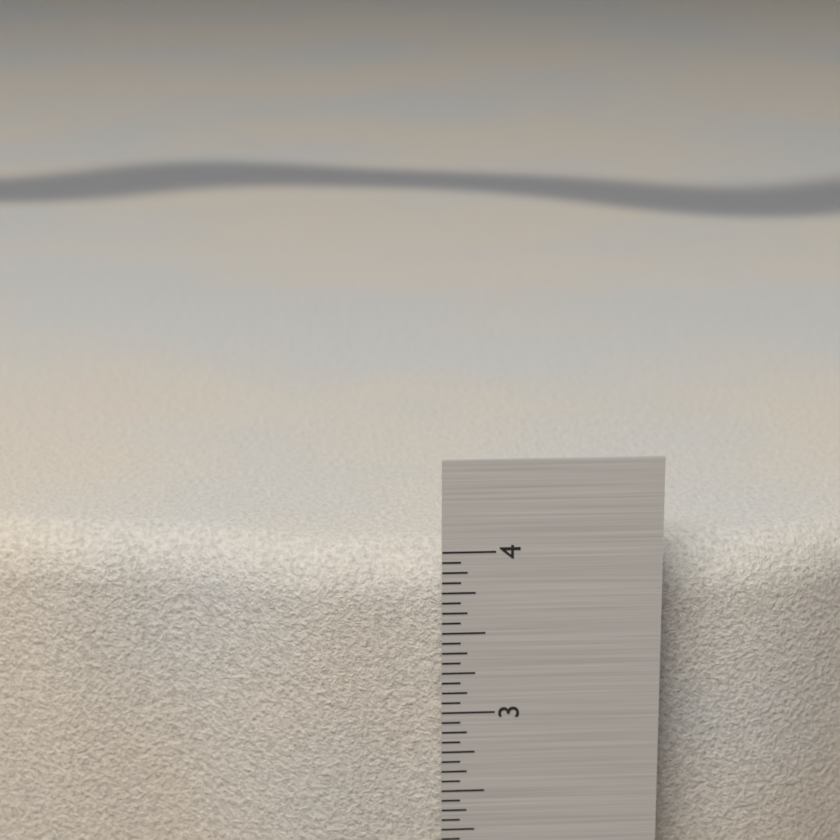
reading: 3.9375 in
